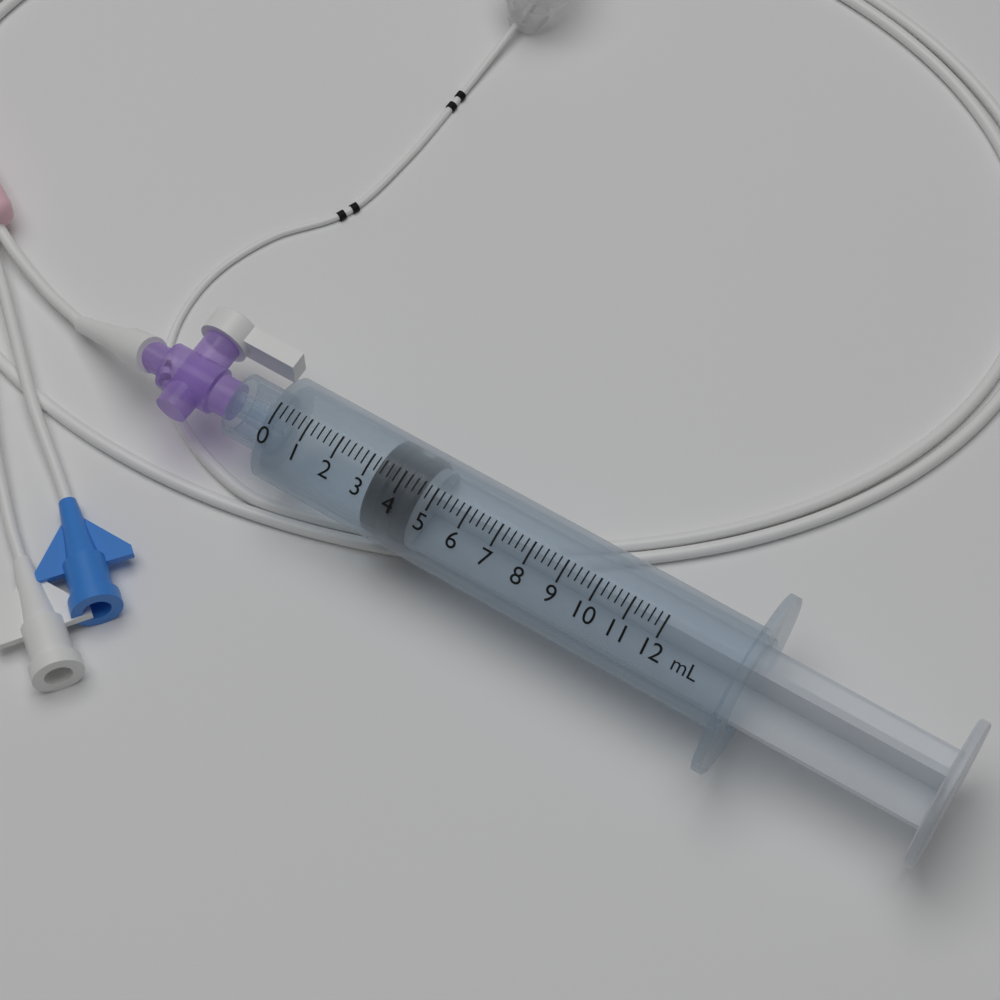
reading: 3.2 mL
